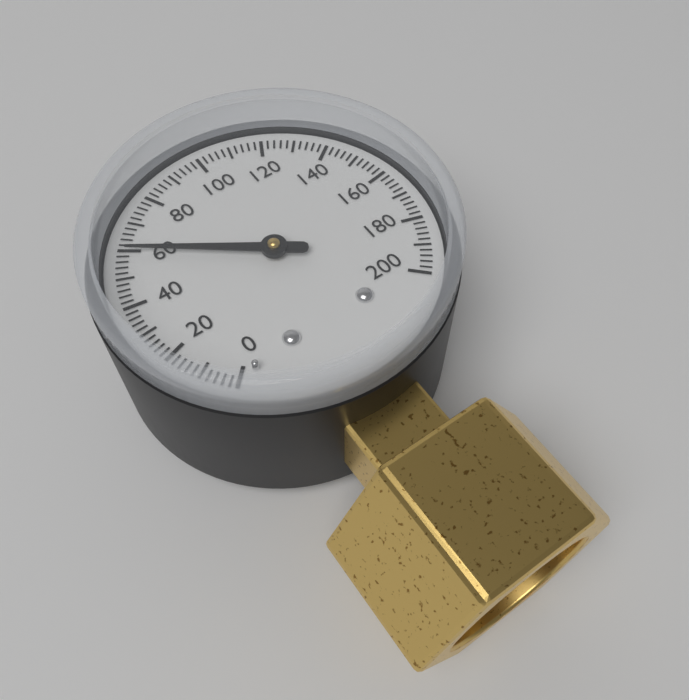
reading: 60 (no unit)
